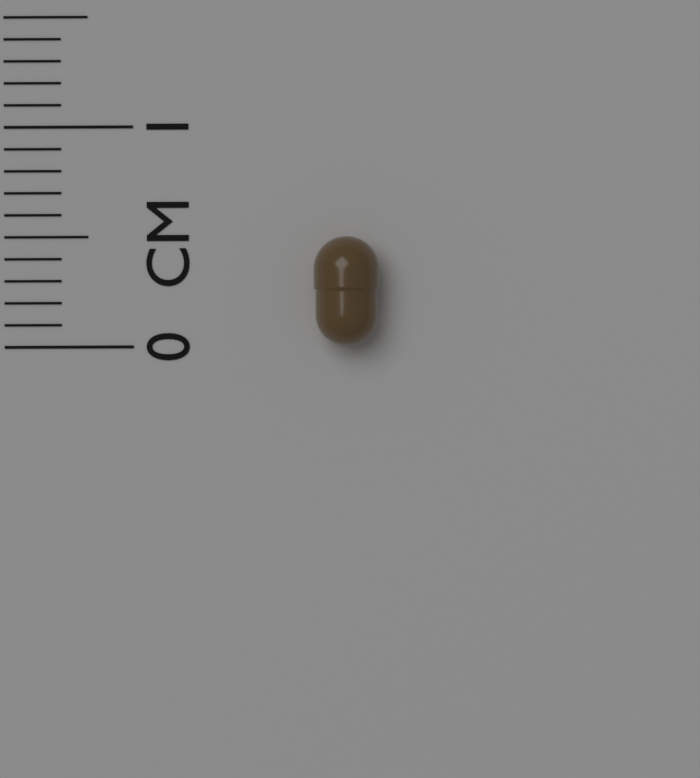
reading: 0.5 cm
